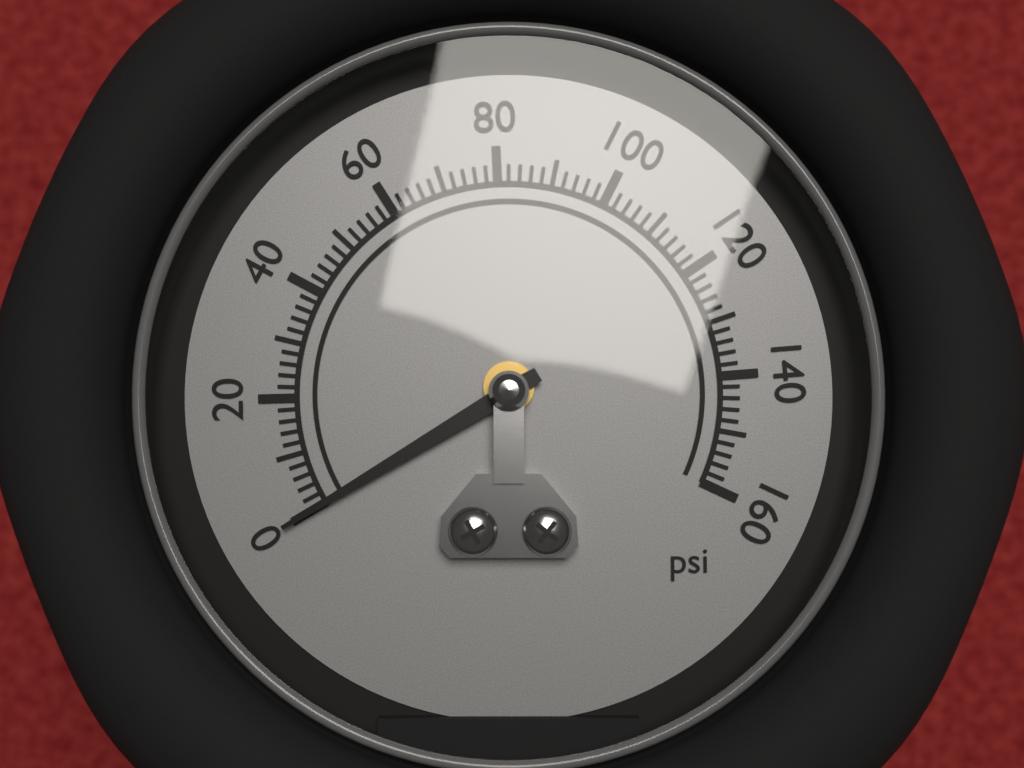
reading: 0 psi
